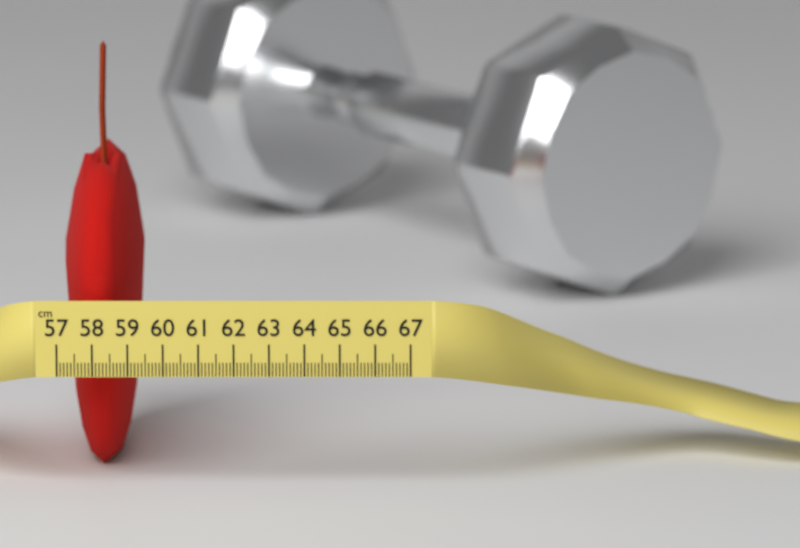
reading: 59.3 cm
